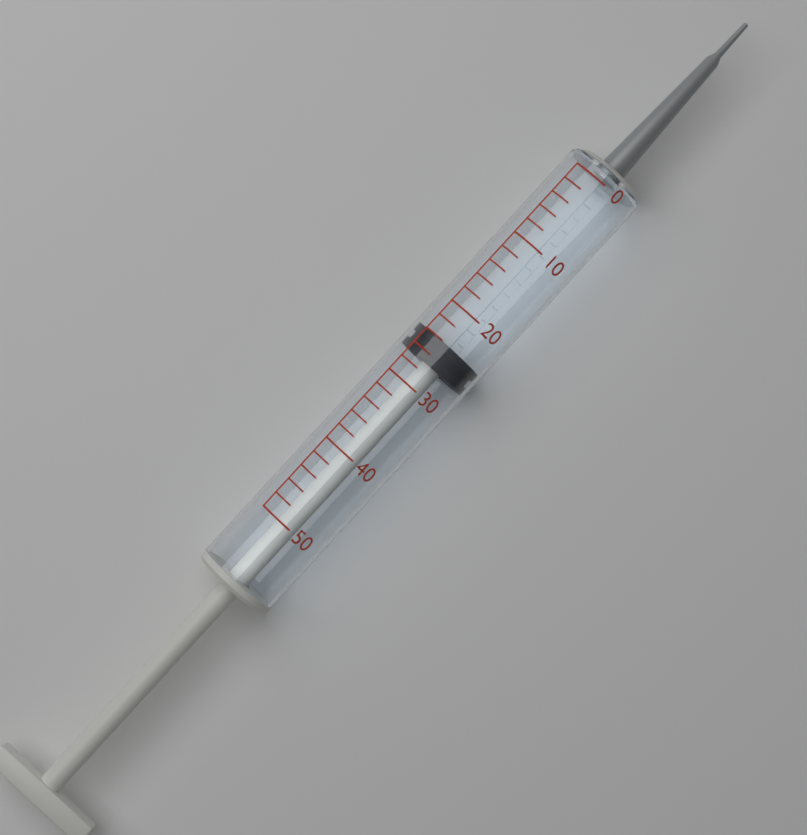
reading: 24 (no unit)
